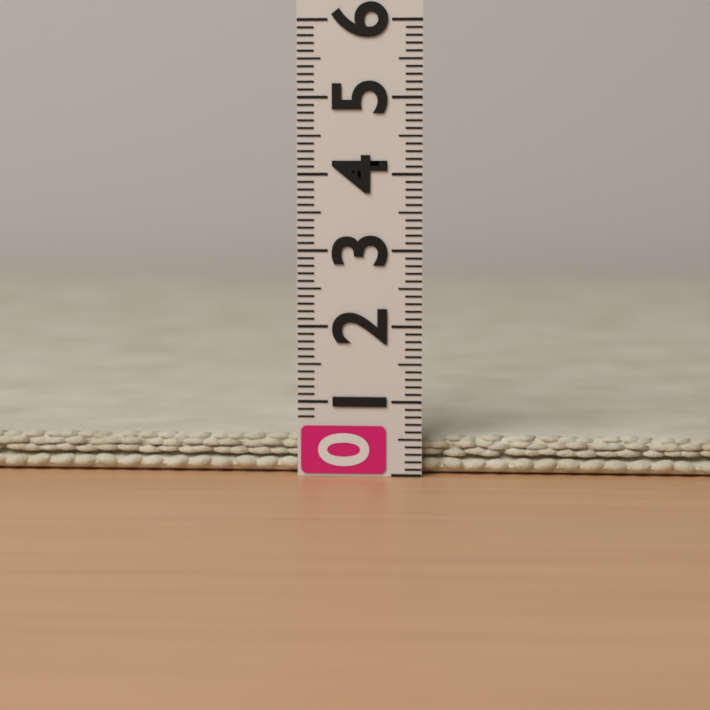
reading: 0.5 (no unit)
